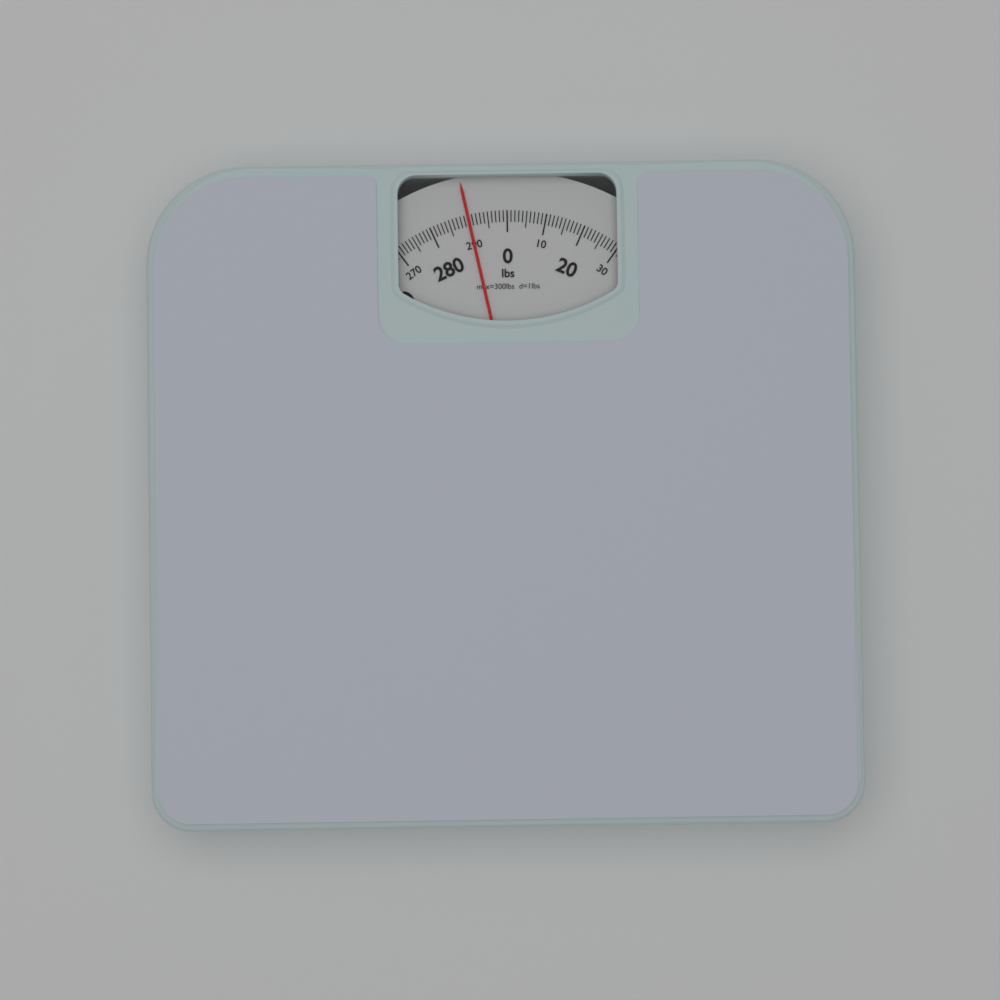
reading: 290 lbs
